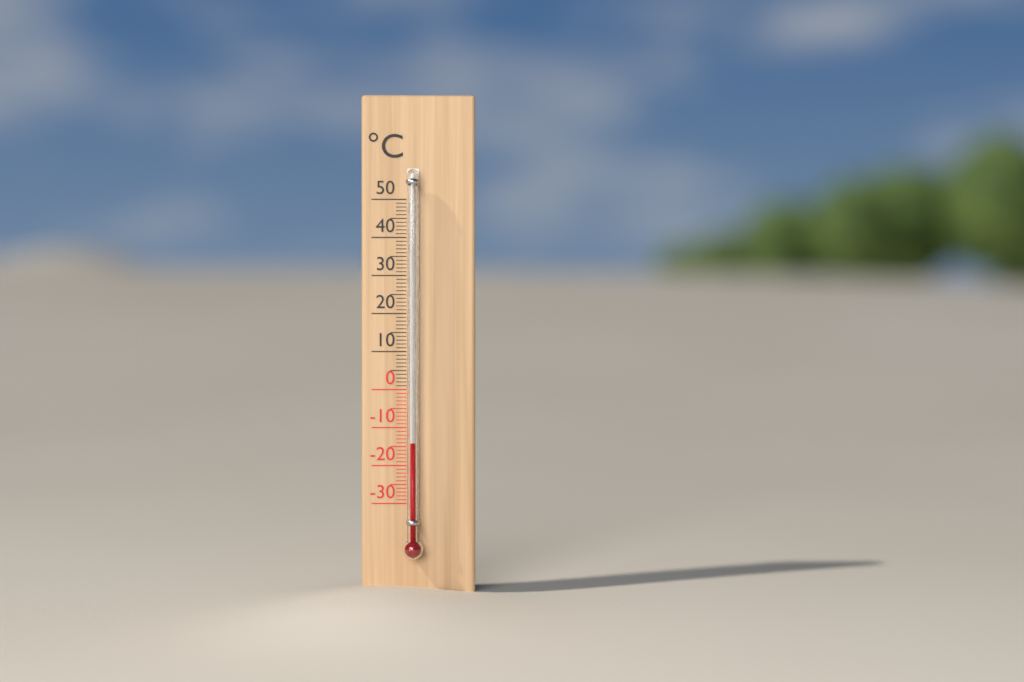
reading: -14 °C
